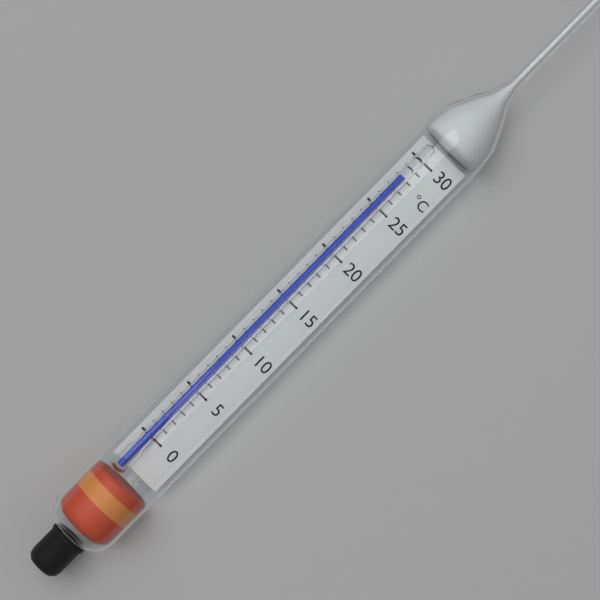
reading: 28 °C
